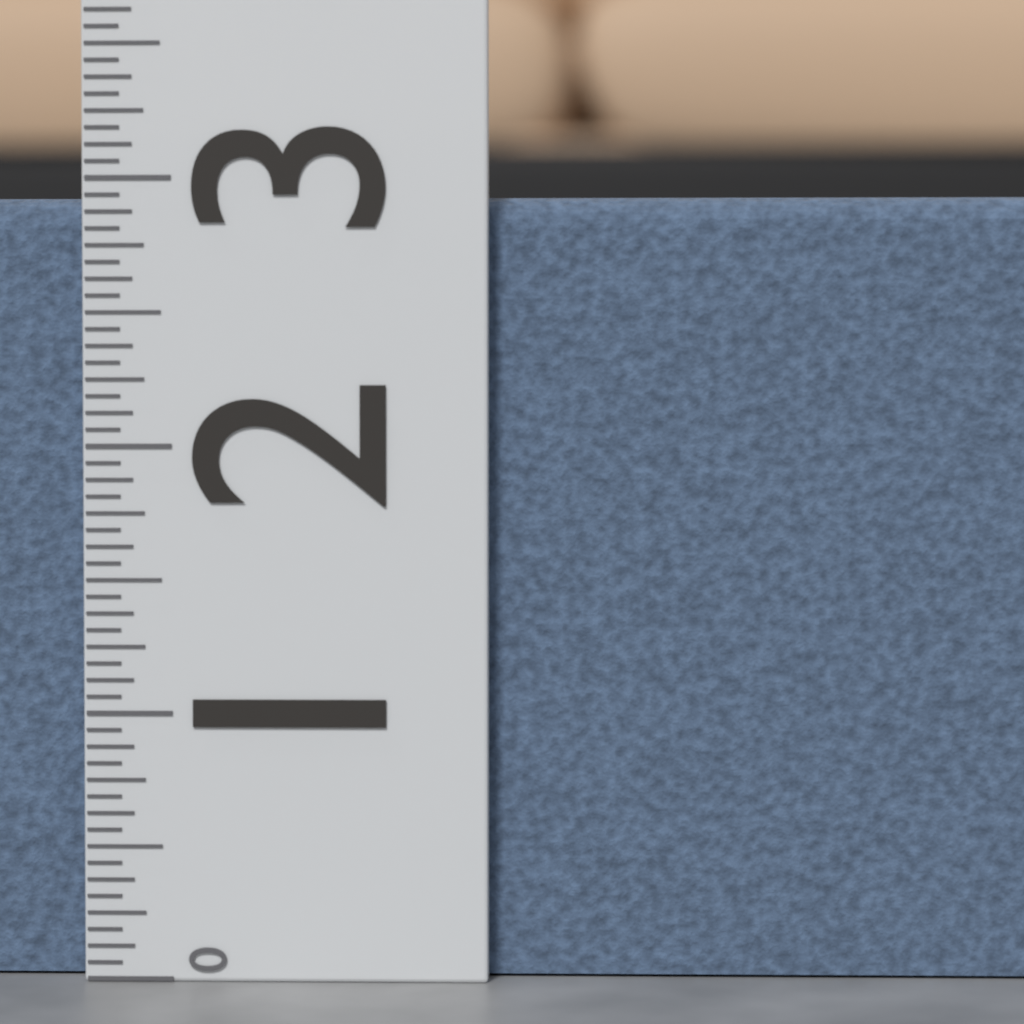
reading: 2.9375 (no unit)
